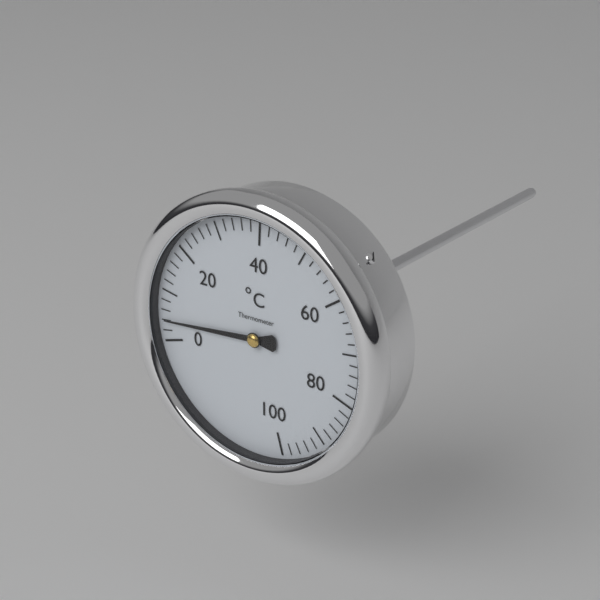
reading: 4 °C
